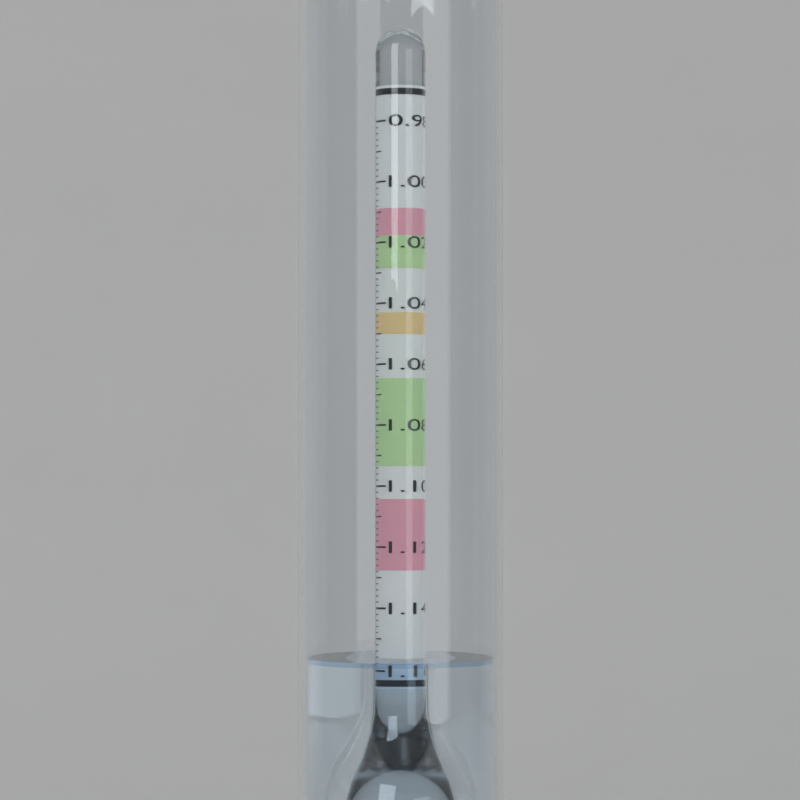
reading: 1.156 (no unit)
